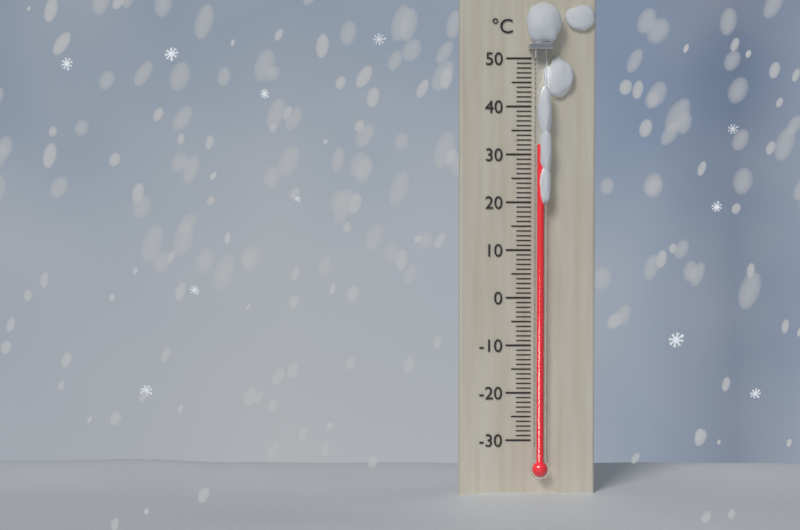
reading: 32 °C
